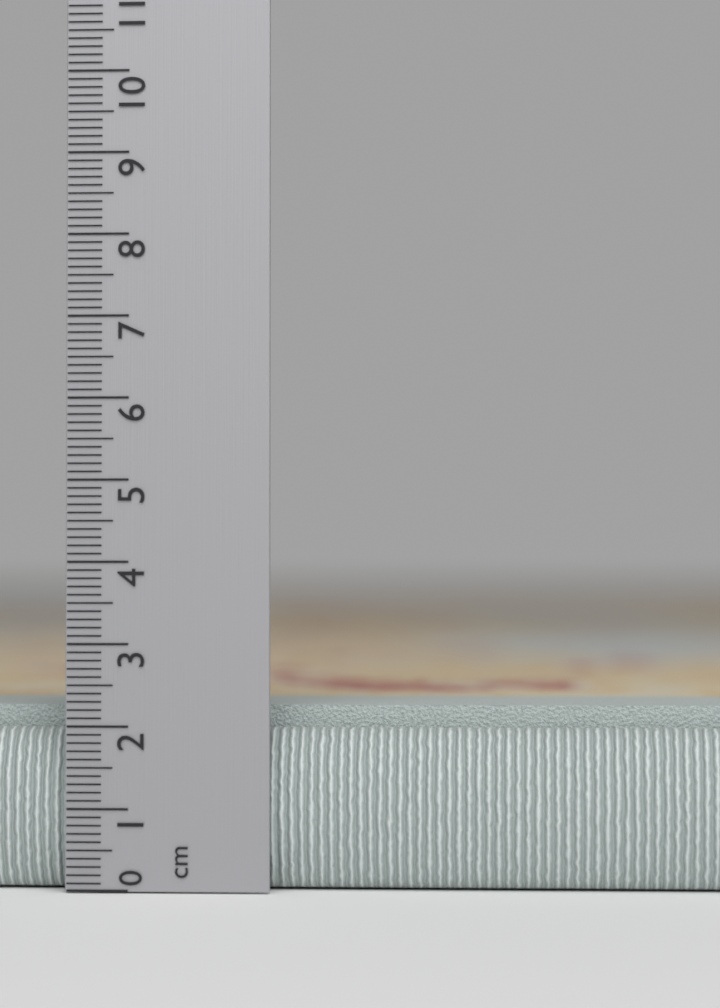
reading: 2.4 cm
